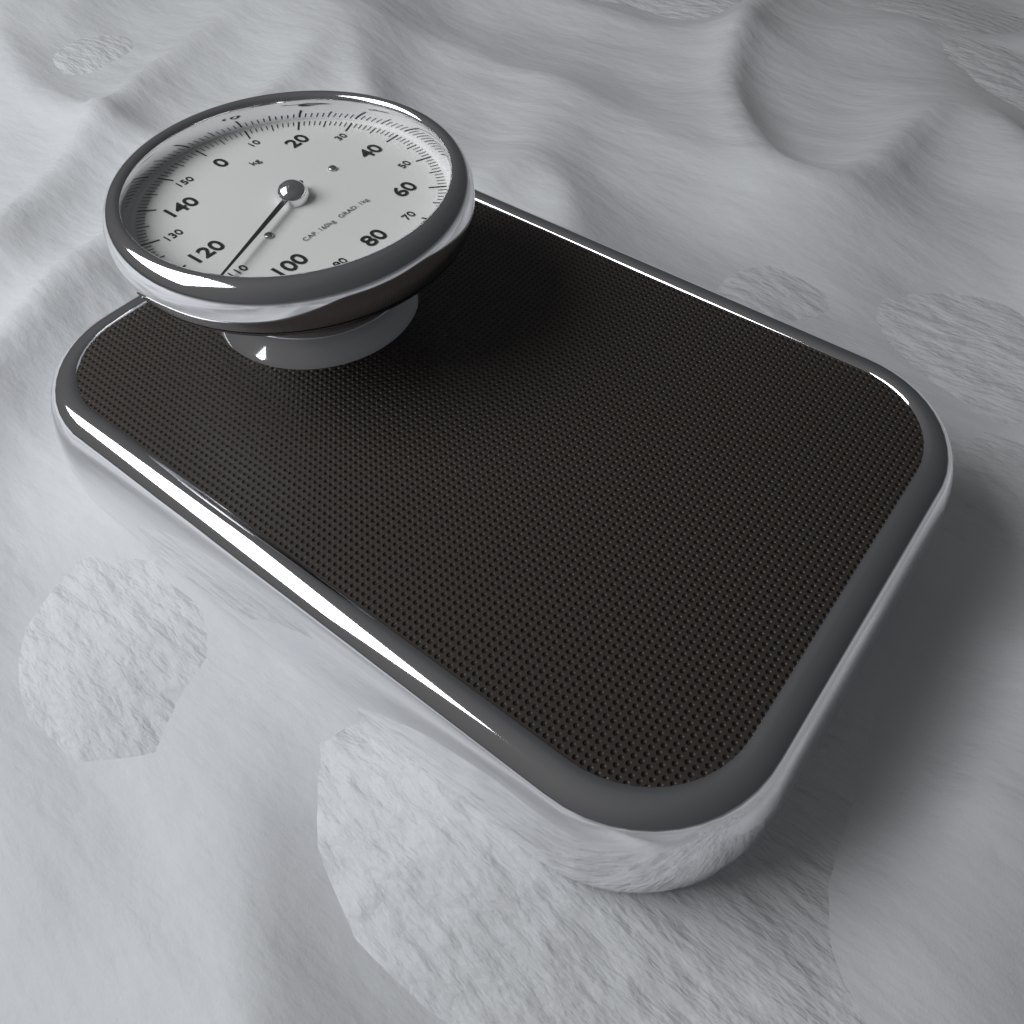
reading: 111 kg
